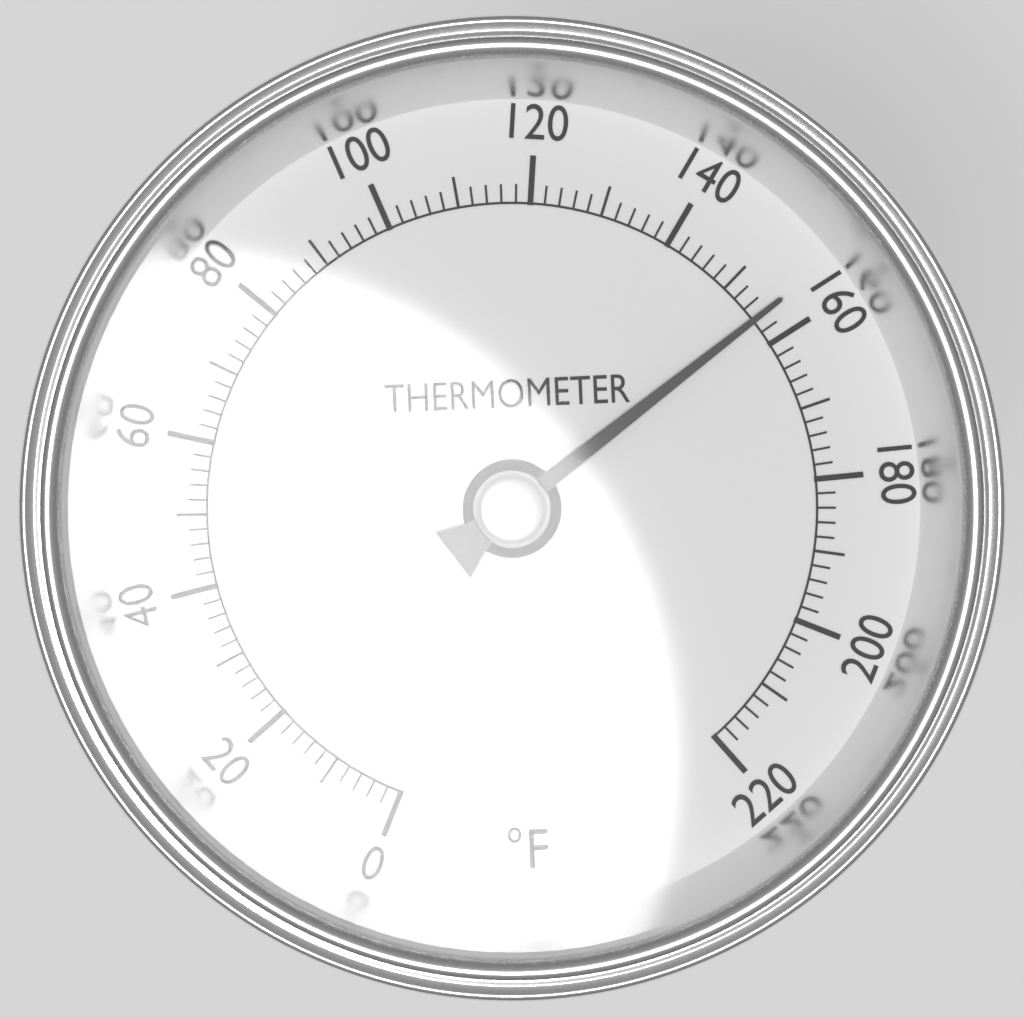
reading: 156 °F
